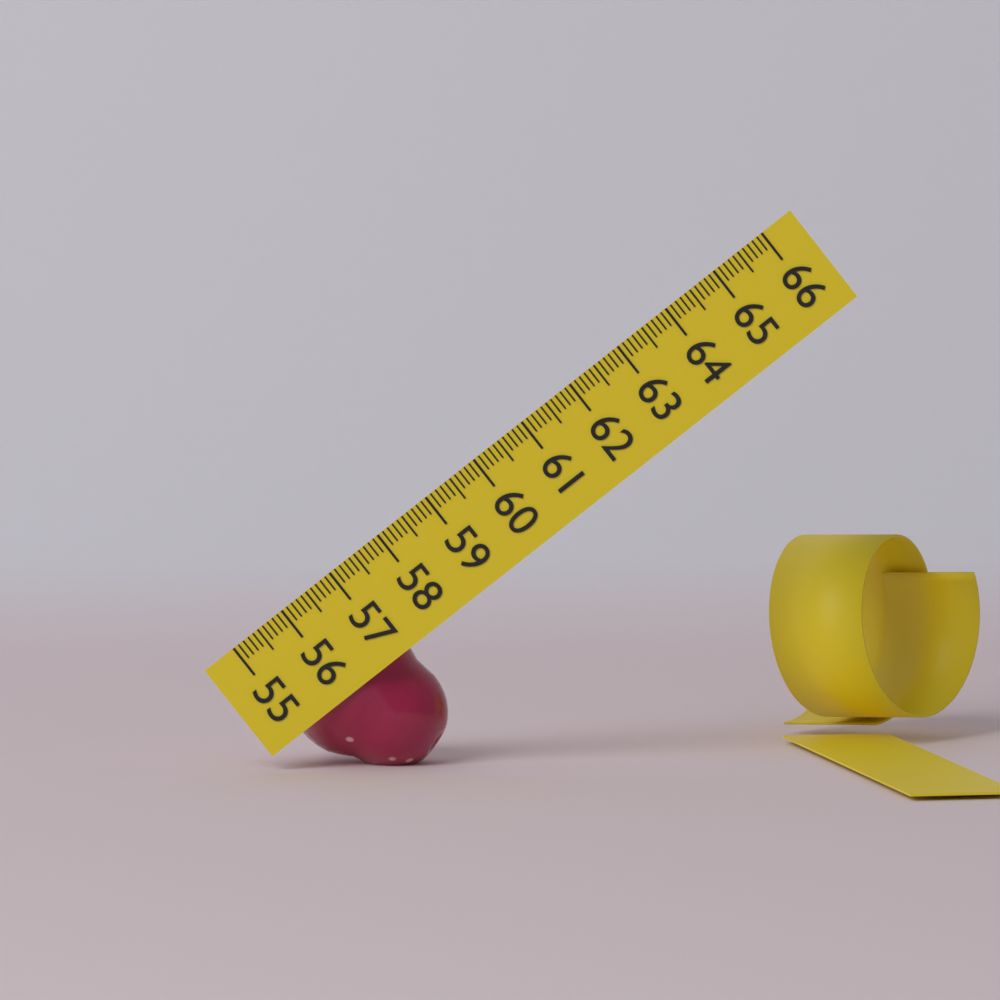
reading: 57.3 (no unit)
